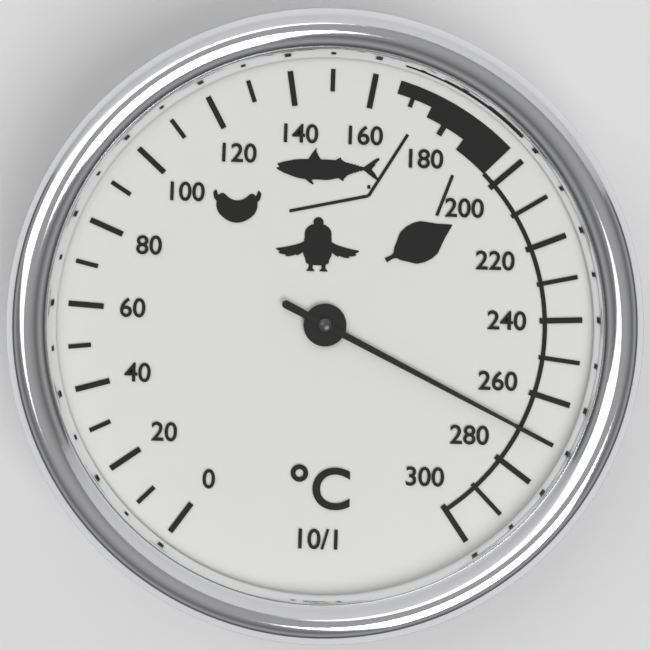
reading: 270 °C
